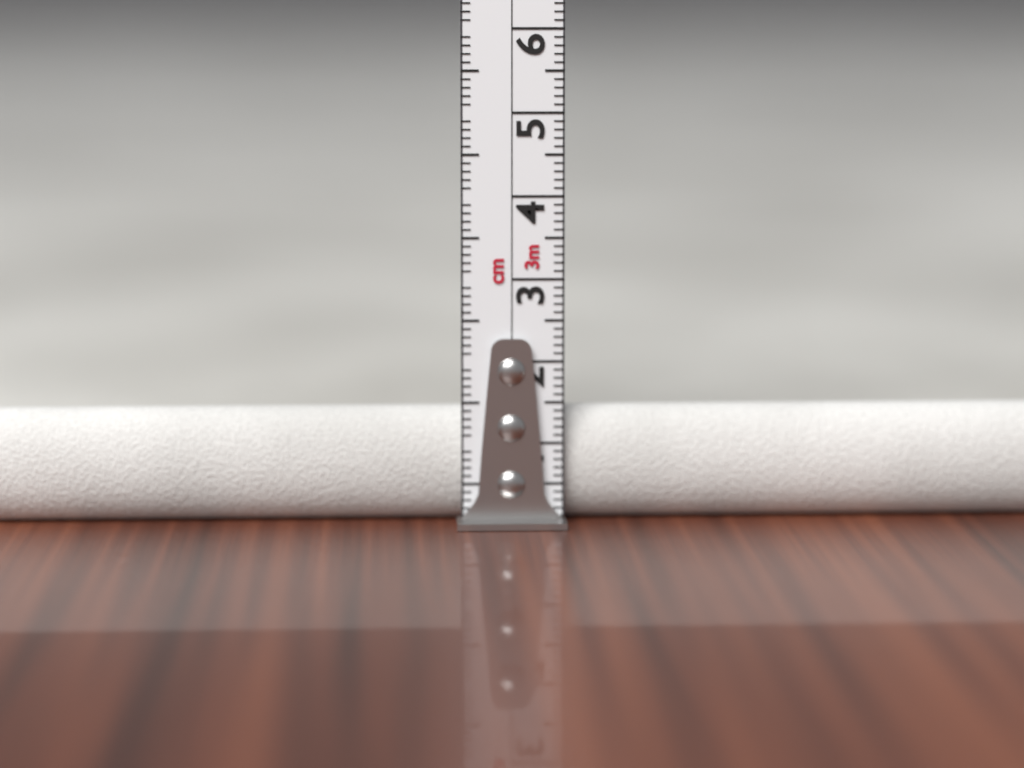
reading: 1.4 cm
